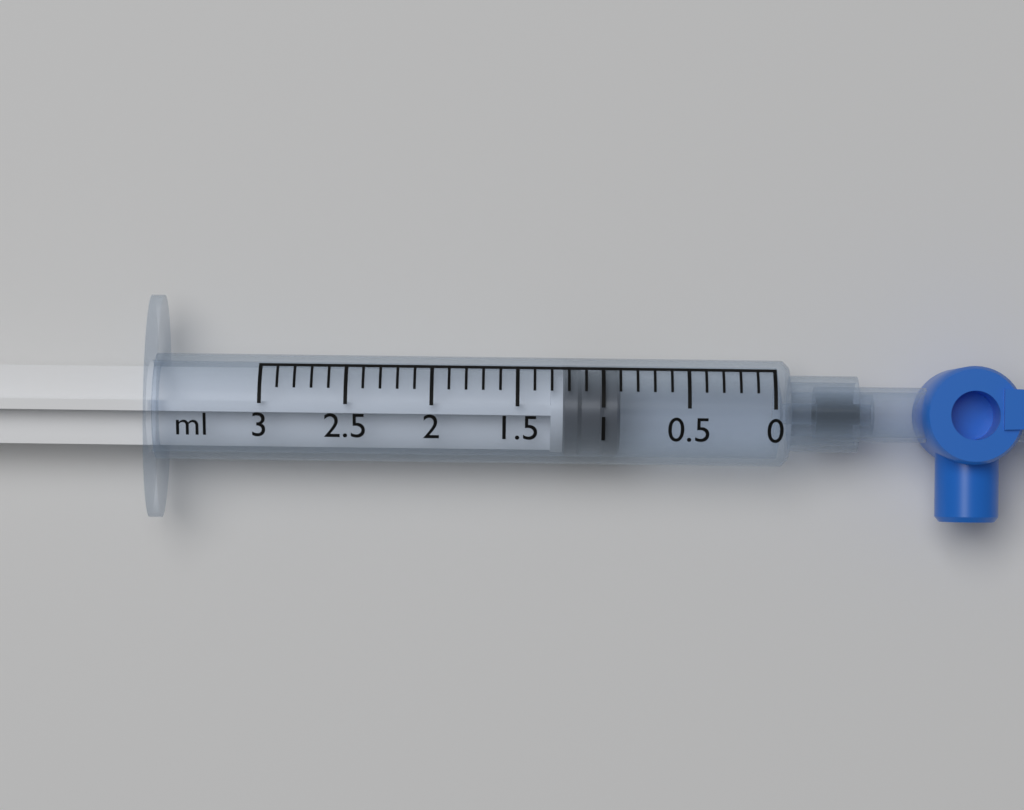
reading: 0.9 ml
